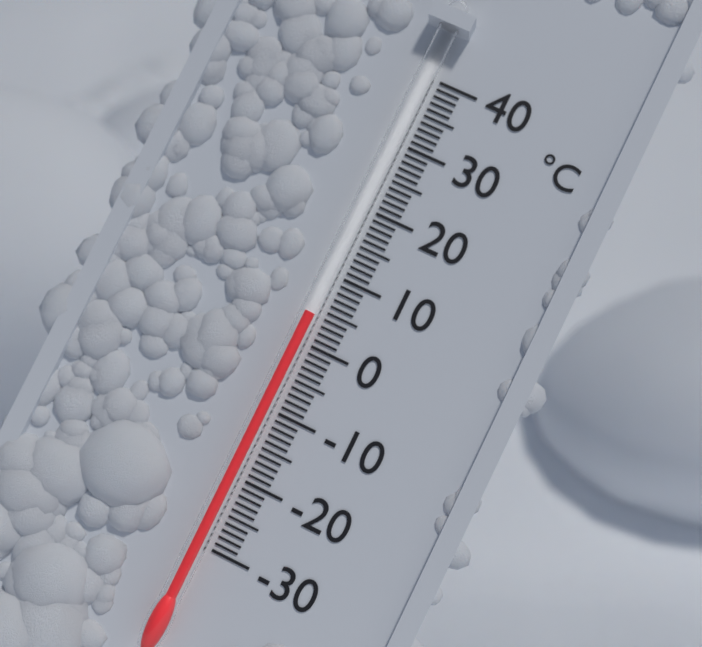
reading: 4 °C
